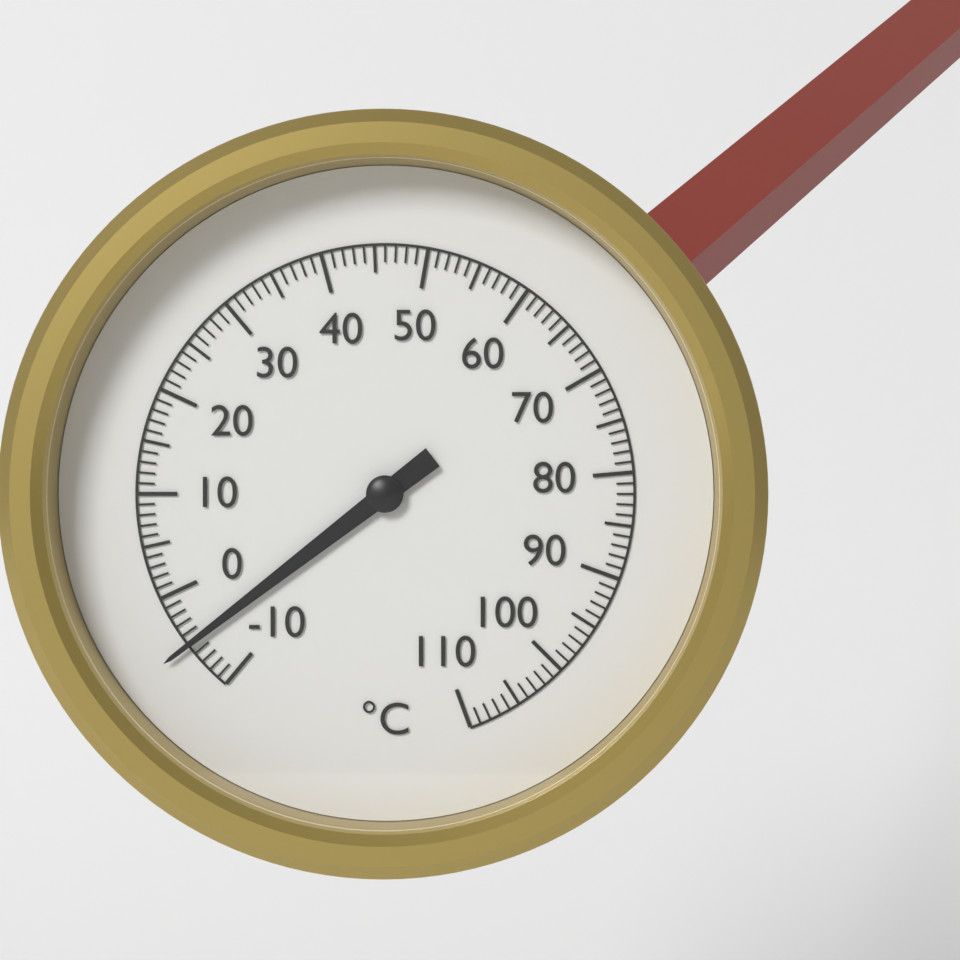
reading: -5 °C
